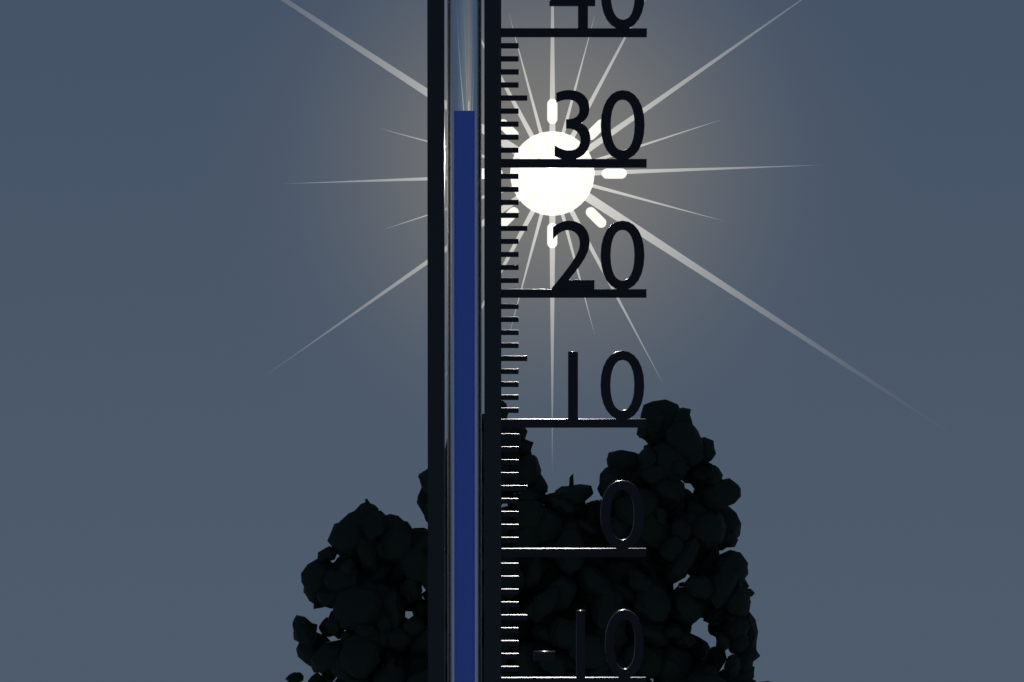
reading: 34 (no unit)
